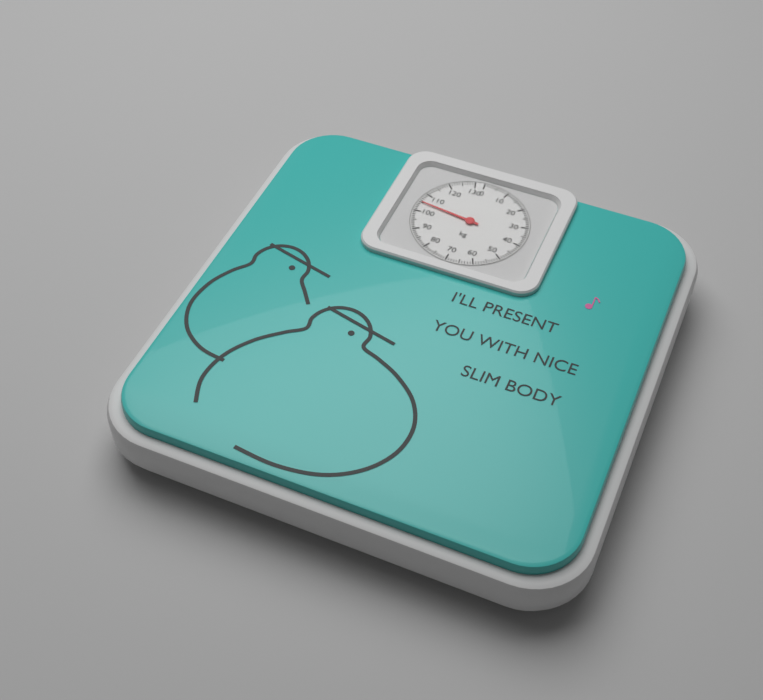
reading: 105 kg
